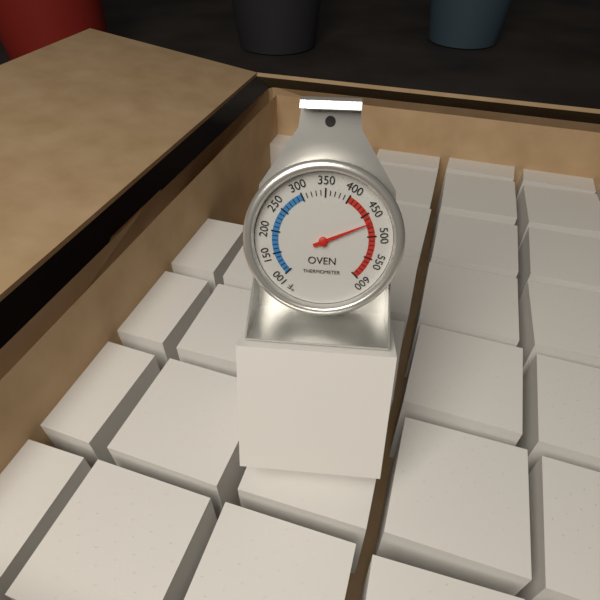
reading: 470 °F
